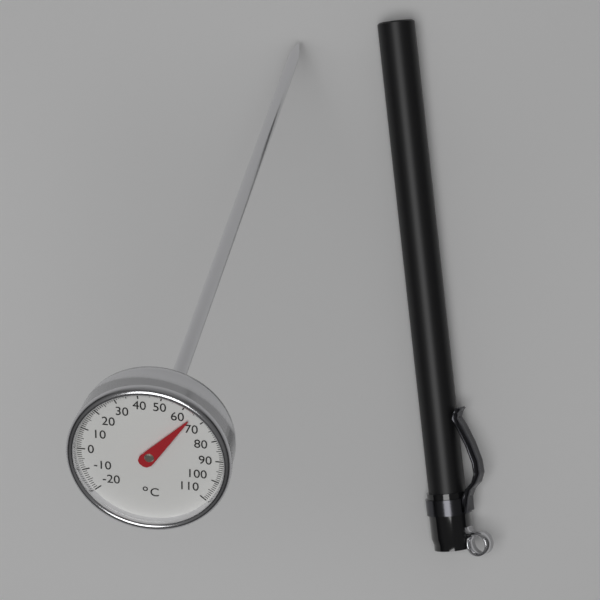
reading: 65 °C
